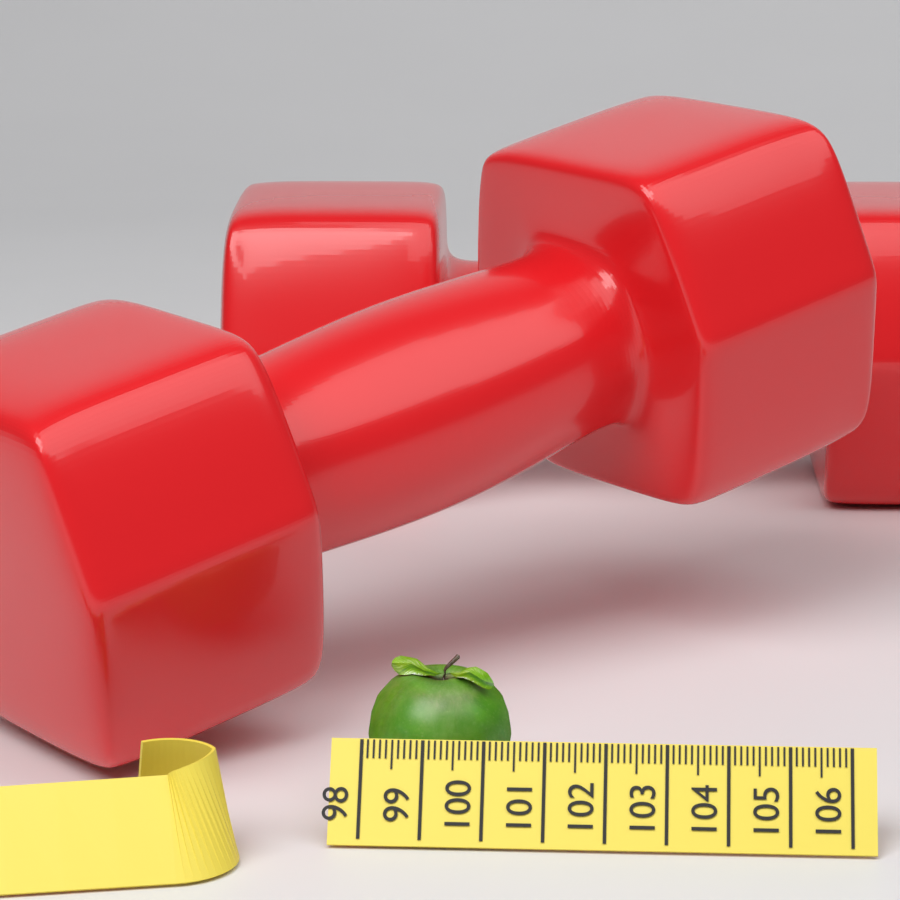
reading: 100.4 (no unit)
